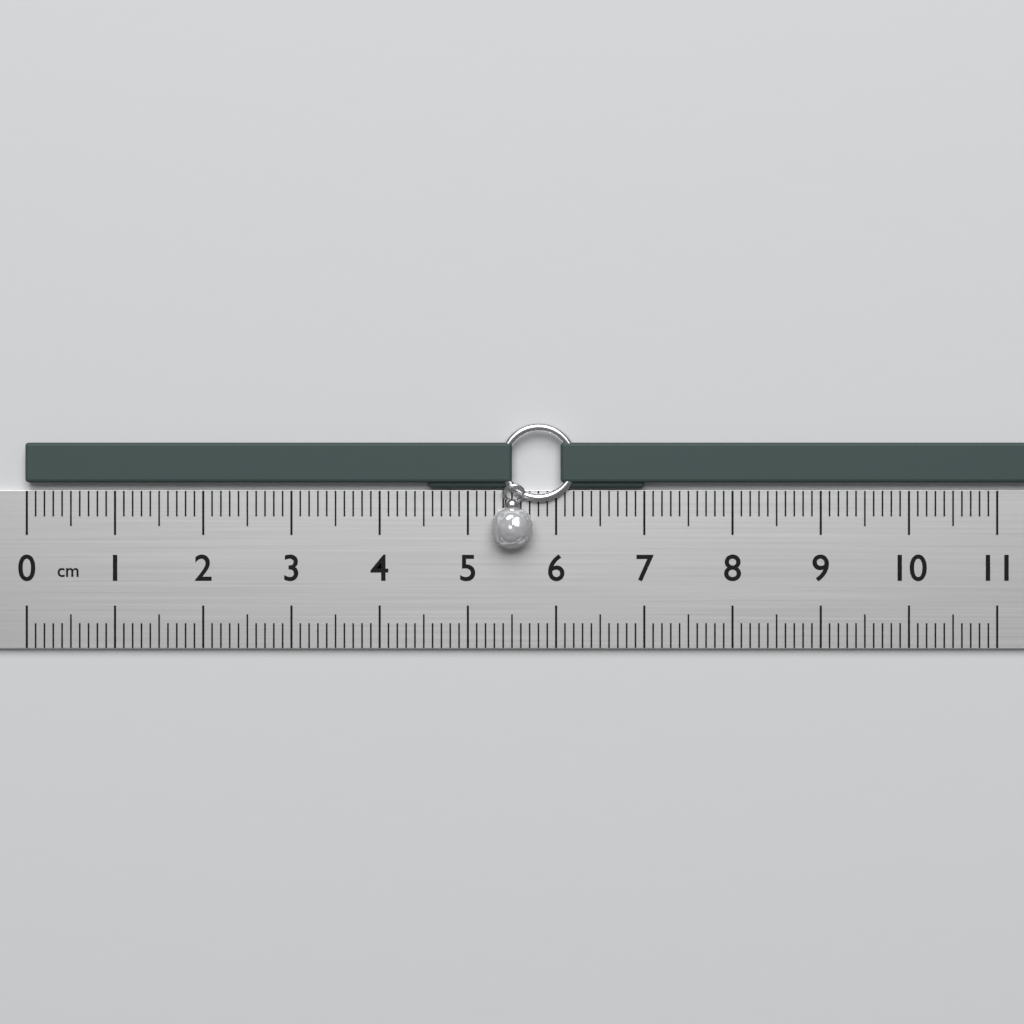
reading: 5.5 cm
